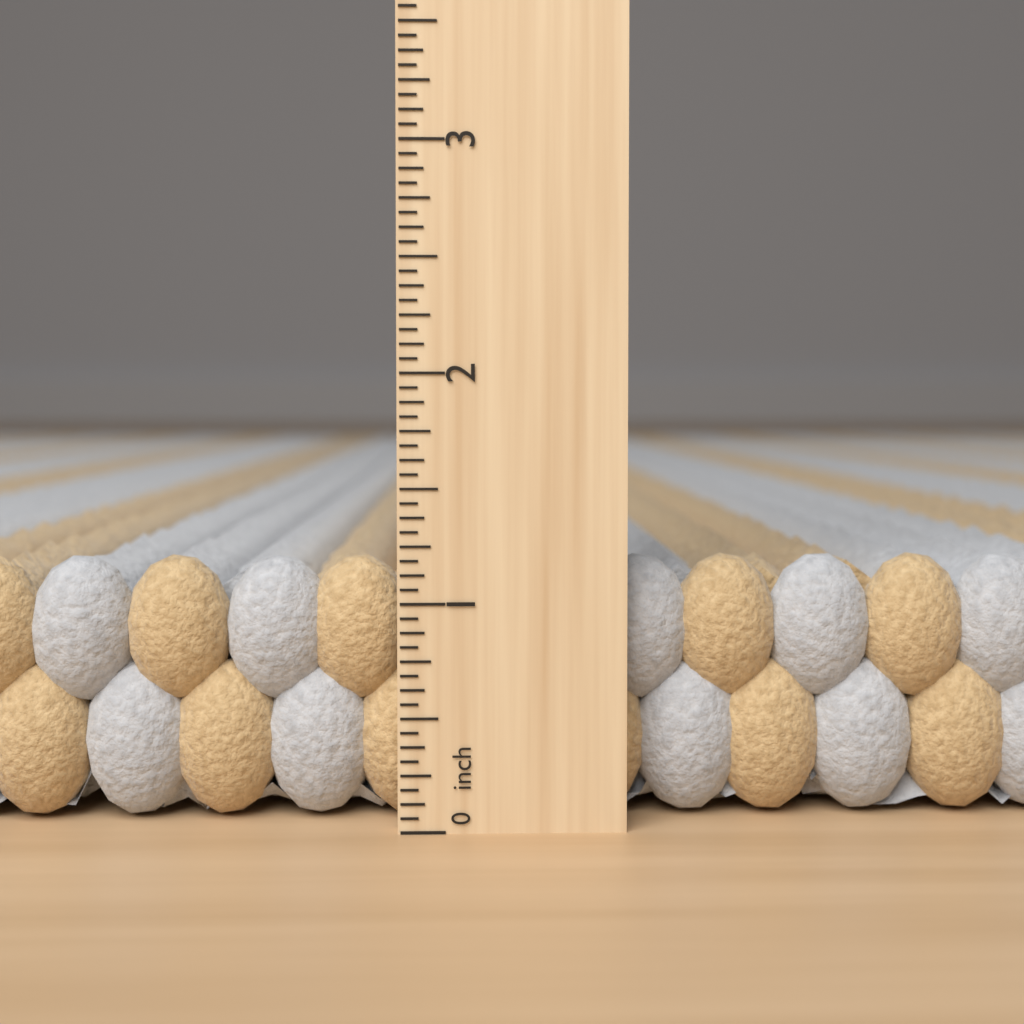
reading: 1.1875 inch
